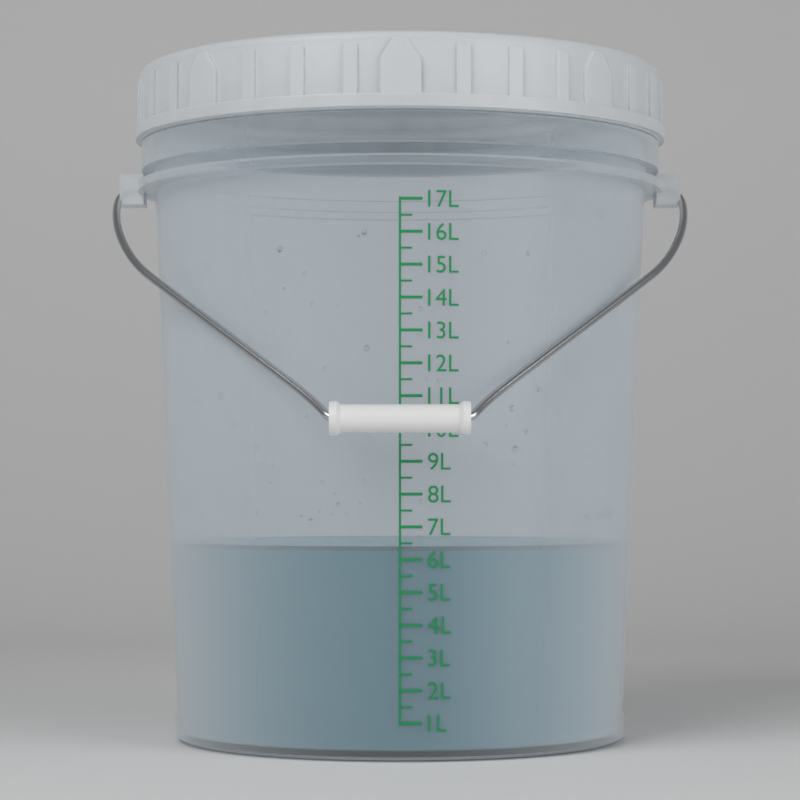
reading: 6.4 L
